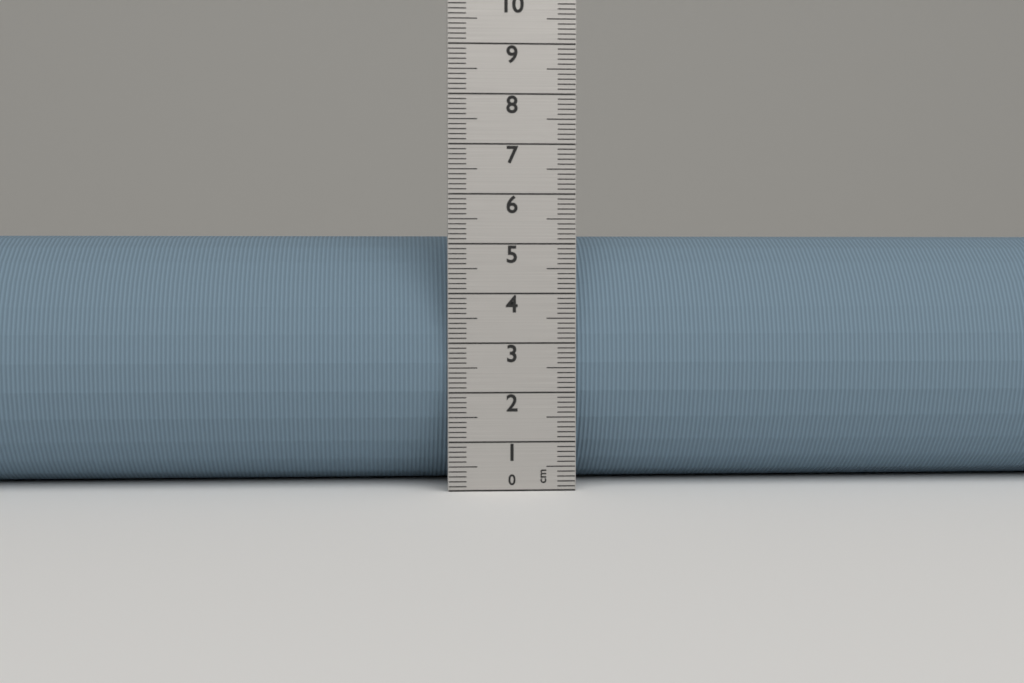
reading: 5.2 cm
